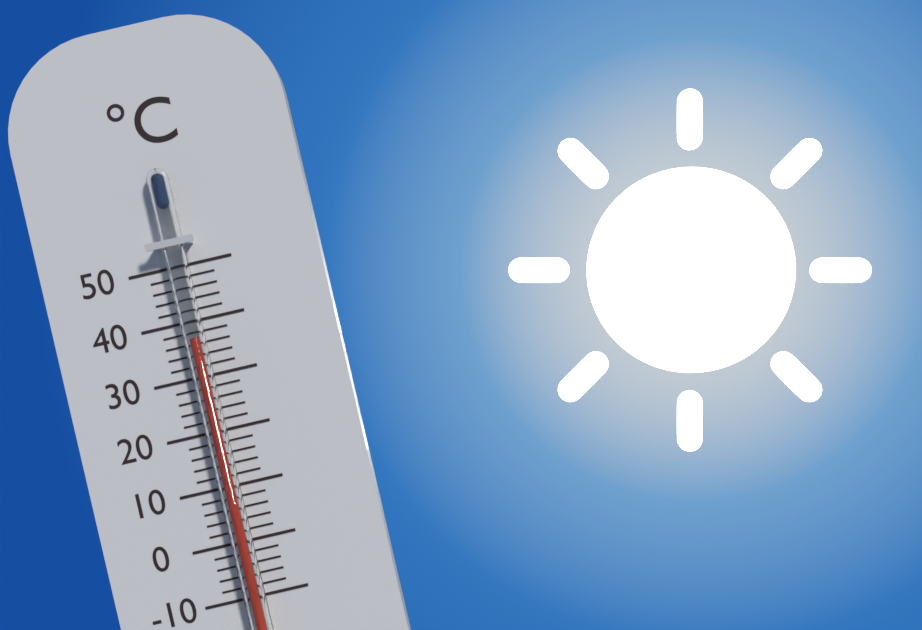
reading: 37 °C
